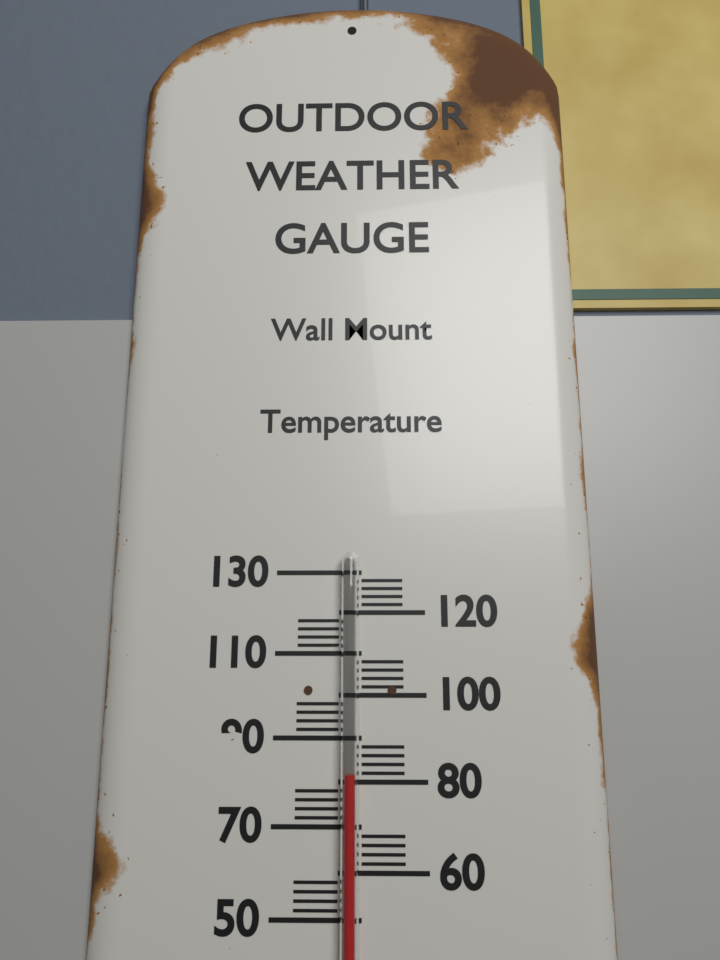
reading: 82 (no unit)
